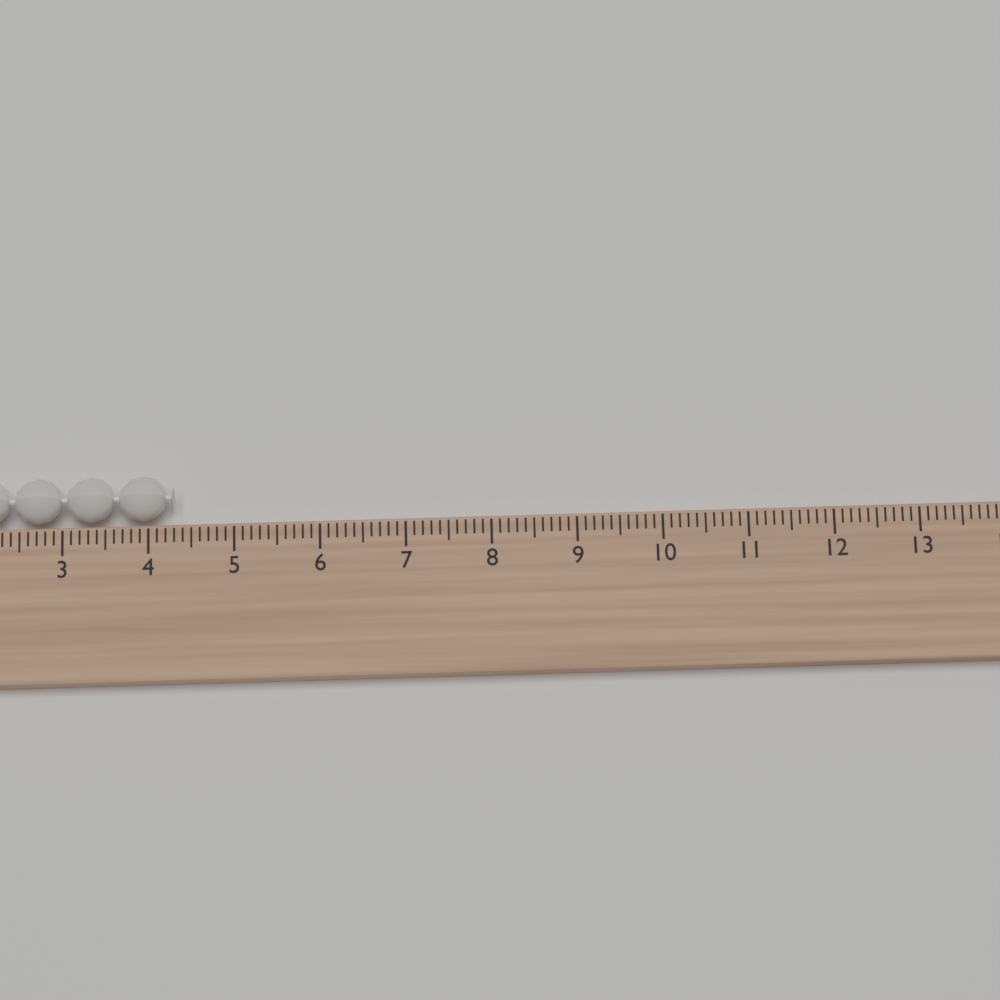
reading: 4.3 (no unit)
